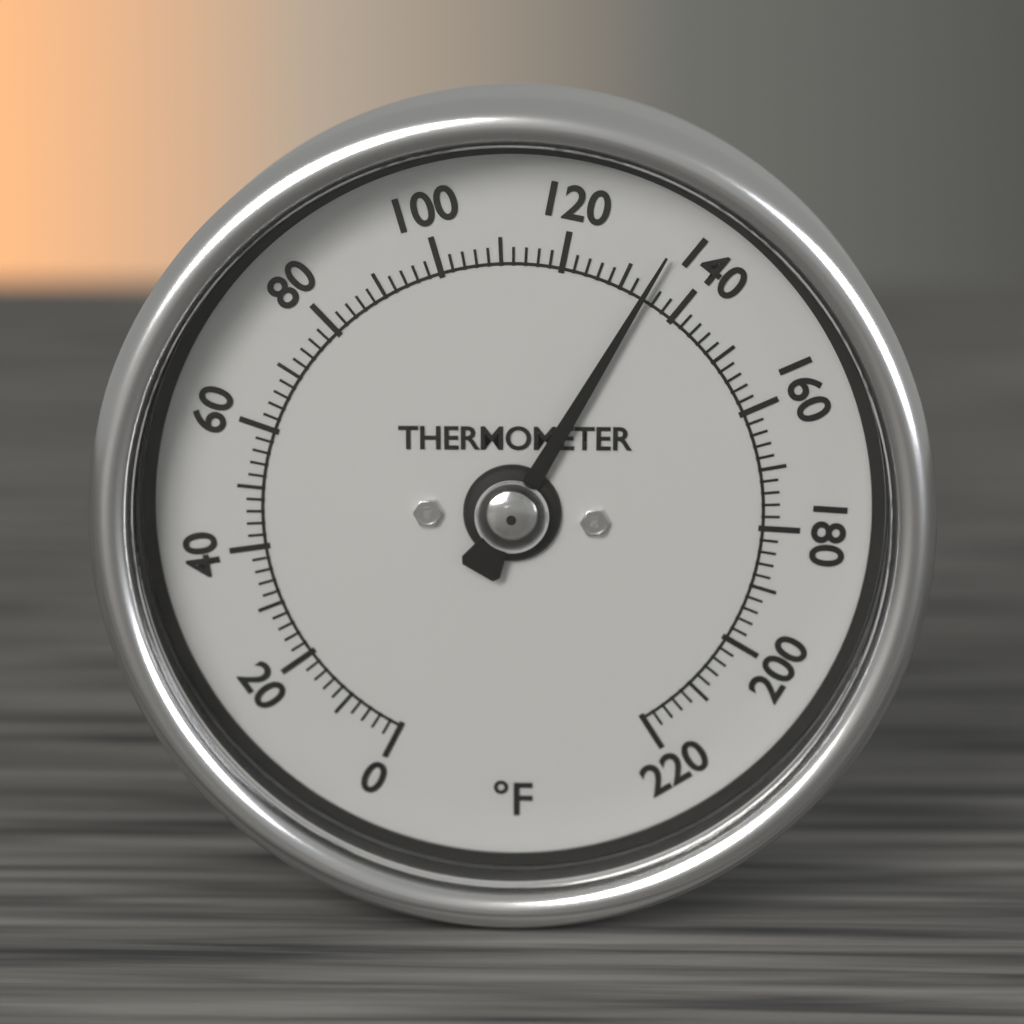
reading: 134 °F
